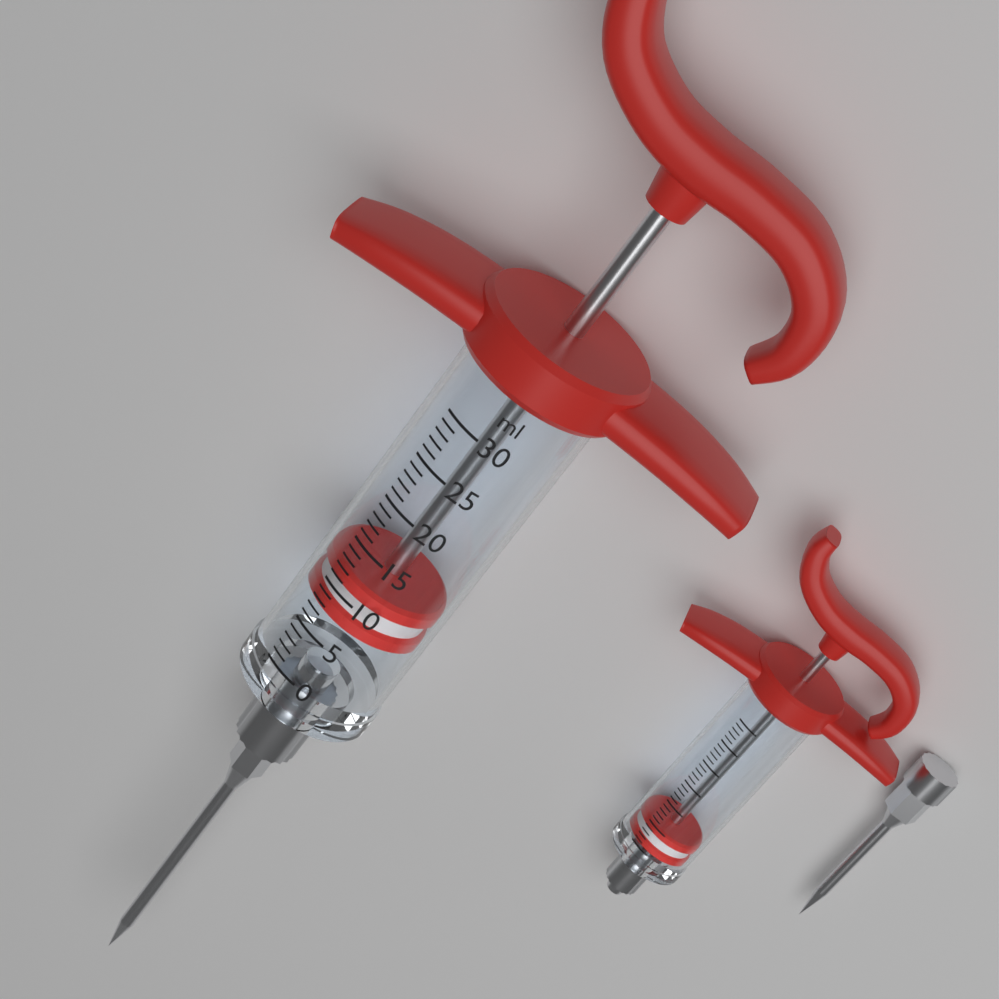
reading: 7 ml
